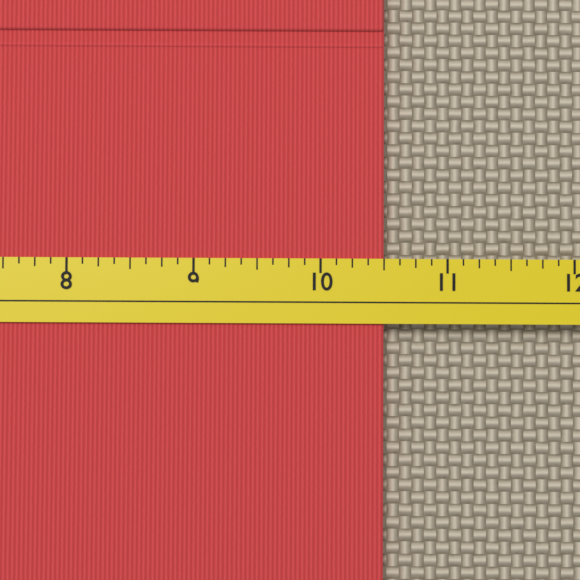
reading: 10.500 (no unit)
